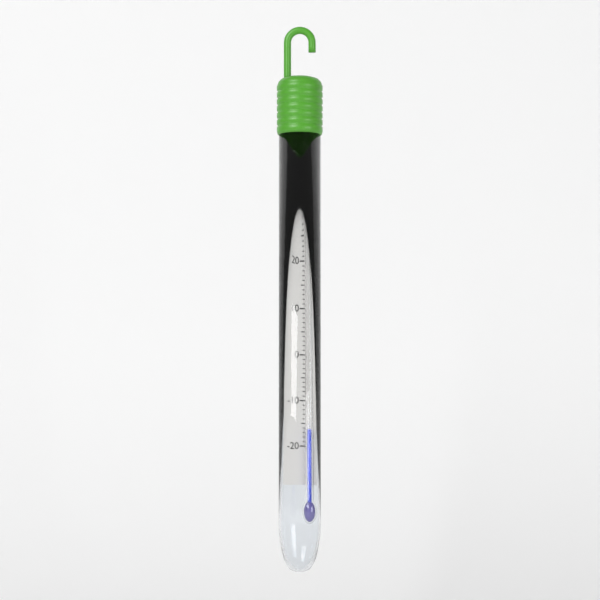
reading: -16 °C
